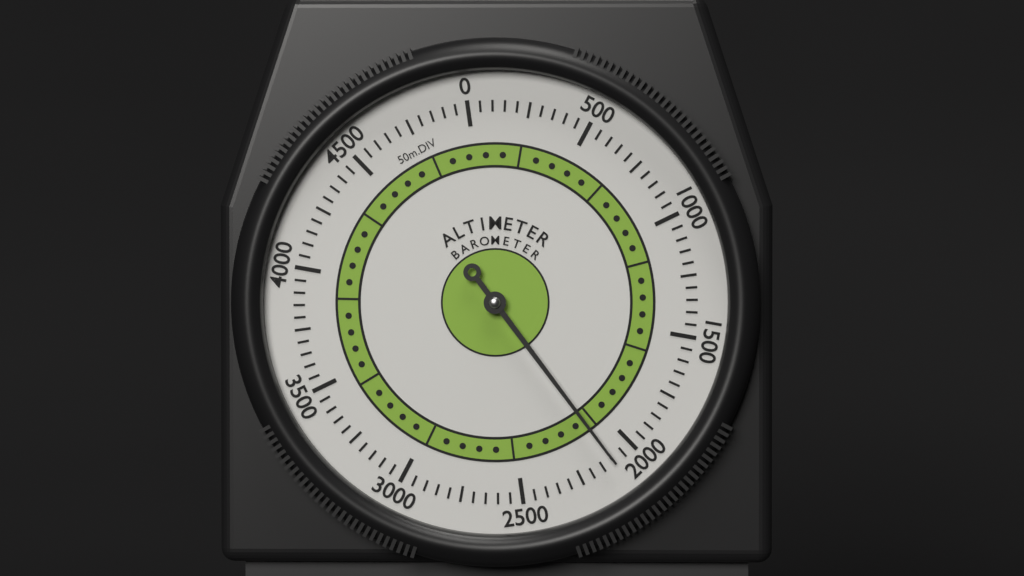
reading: 2100 m
